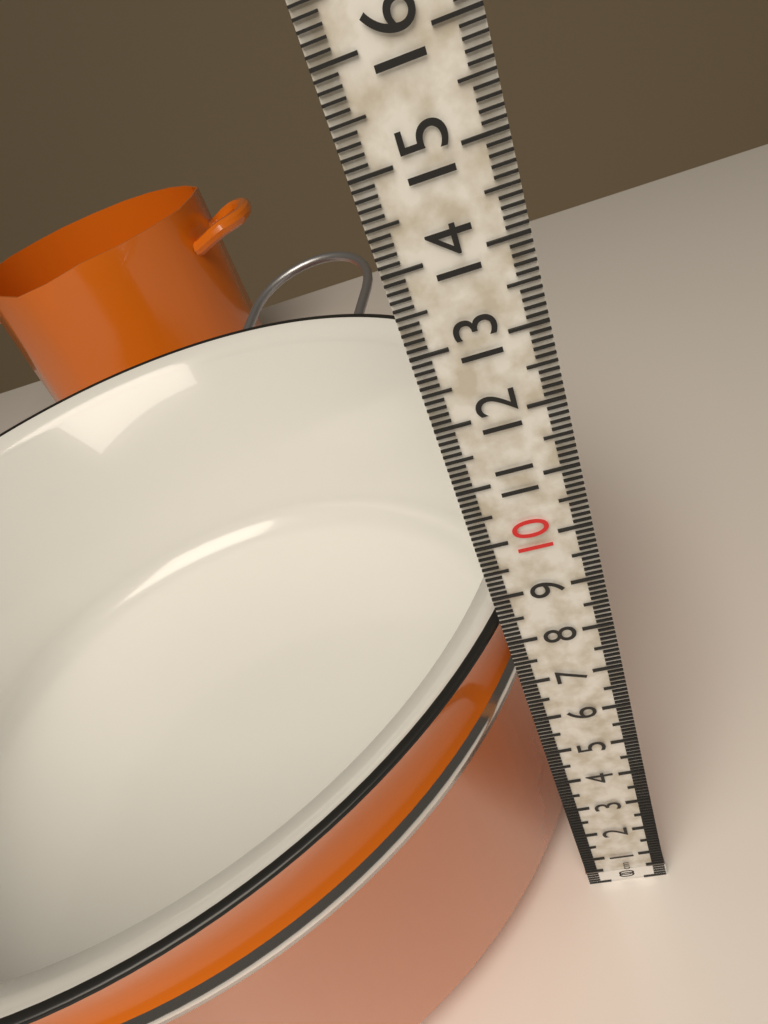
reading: 8.2 cm
